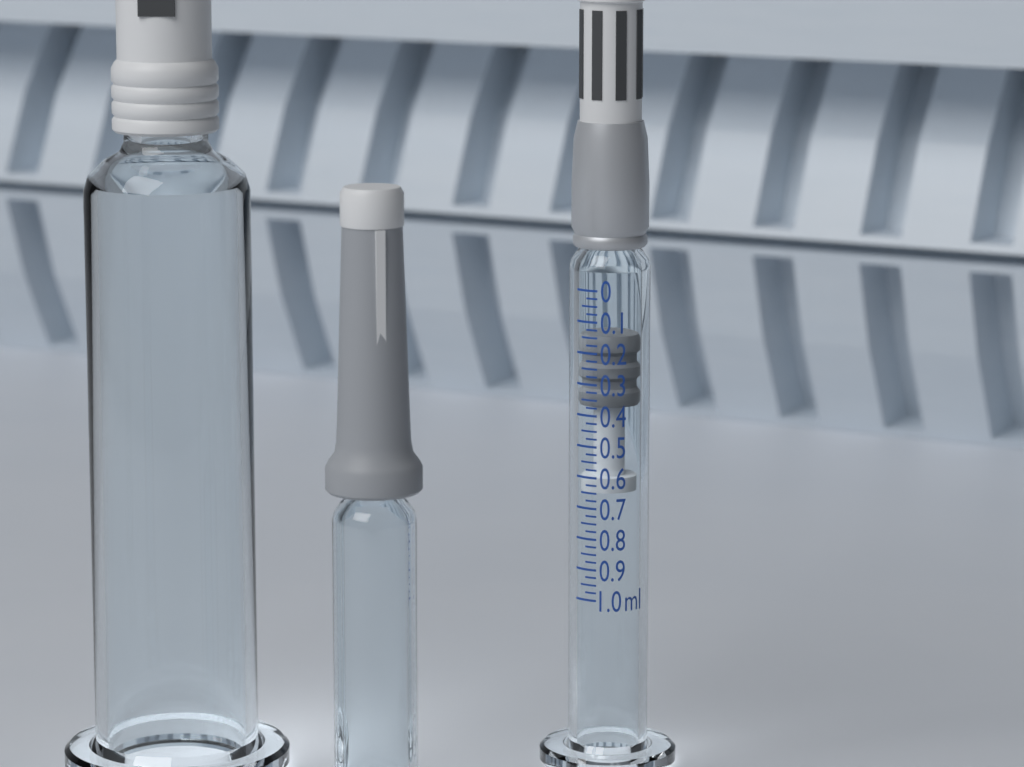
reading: 0.150 ml
